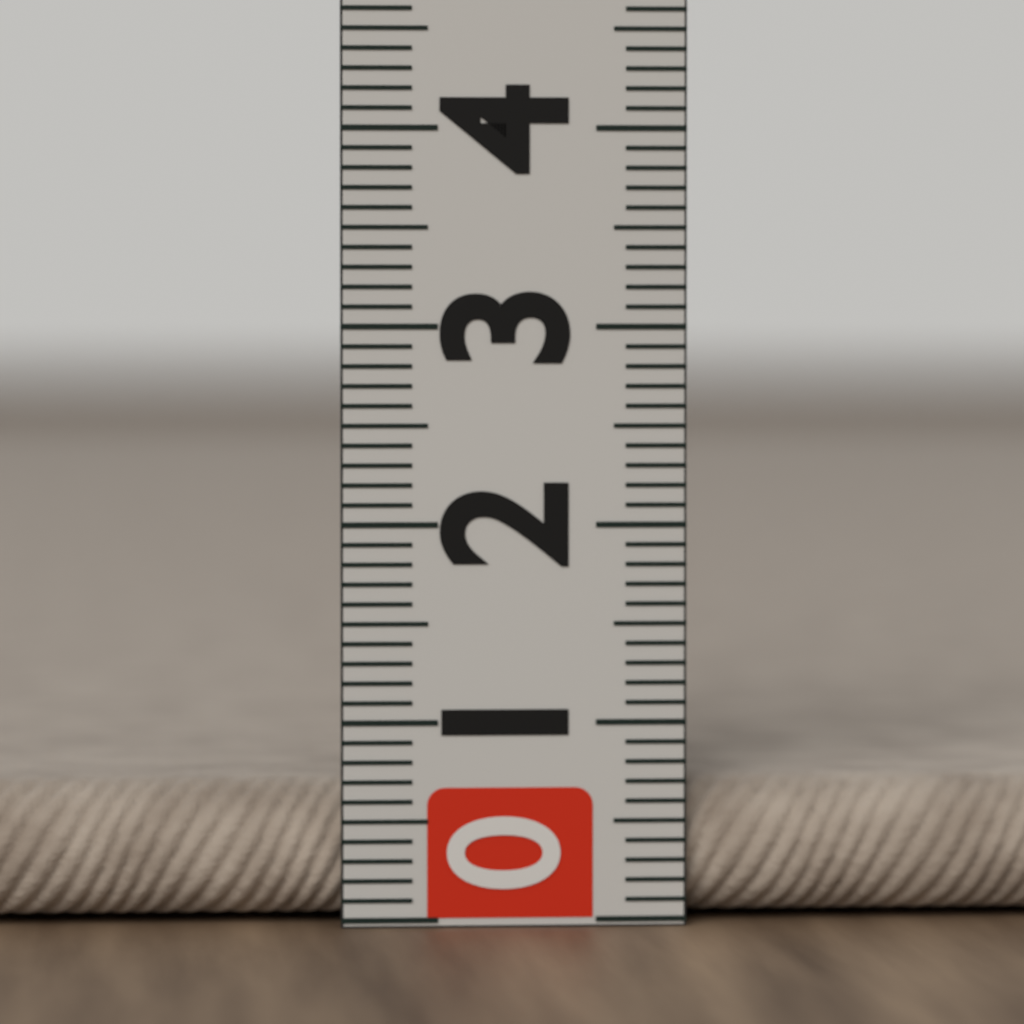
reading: 0.7 (no unit)
